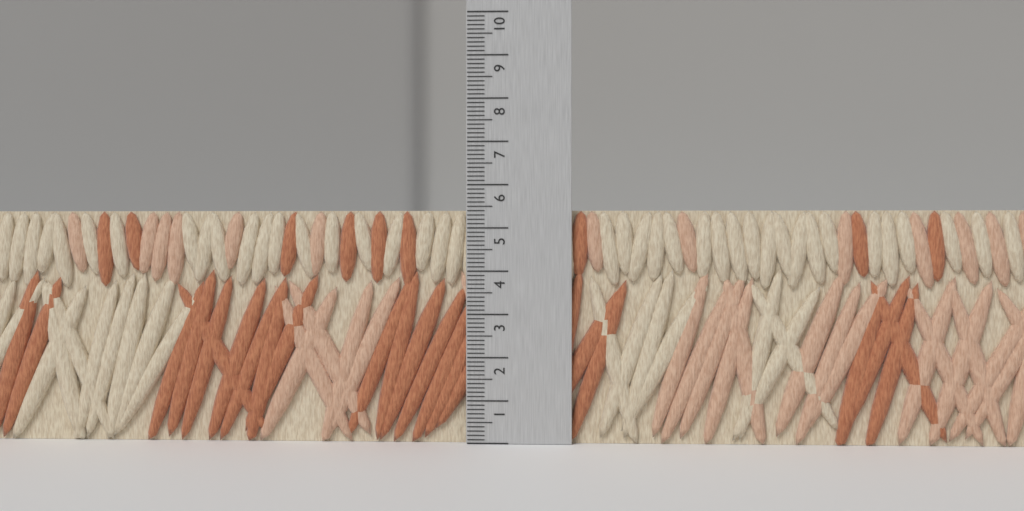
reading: 5.4 (no unit)
